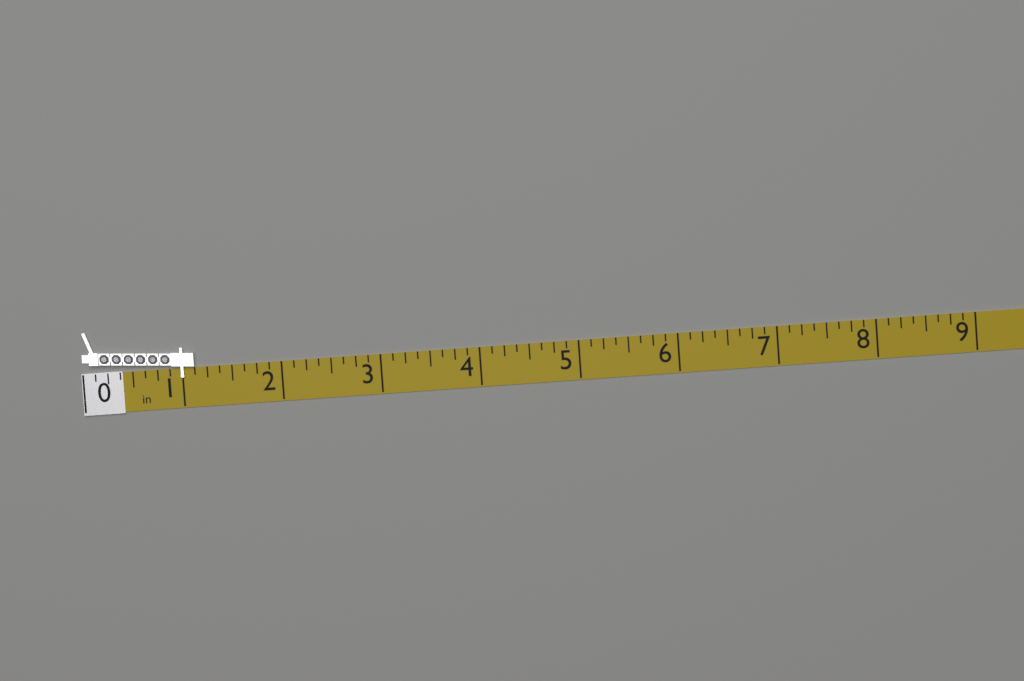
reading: 1.125 in
